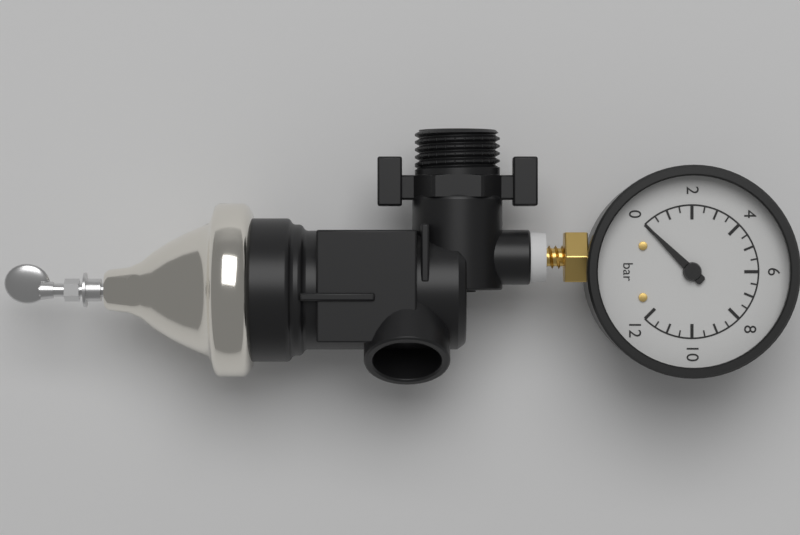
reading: 0.0 bar
